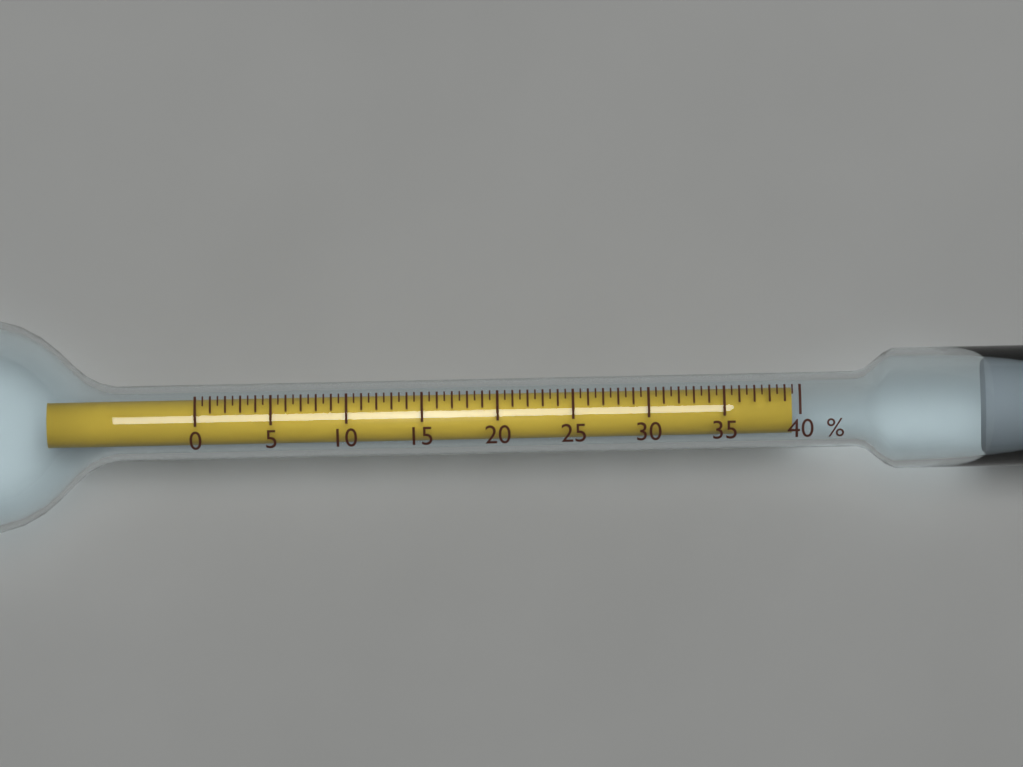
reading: 39.5 %
